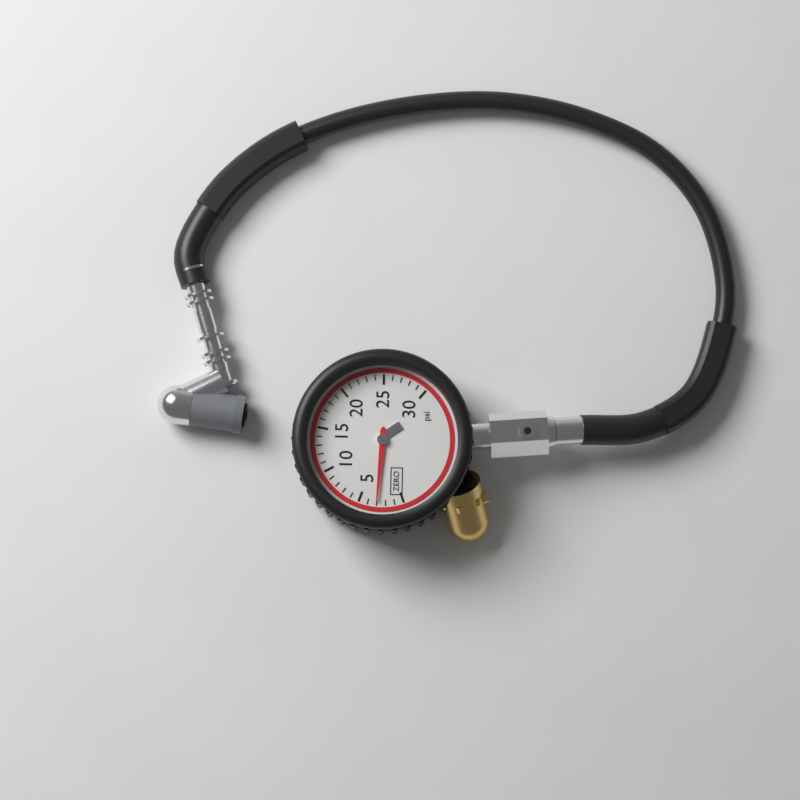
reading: 3 psi
